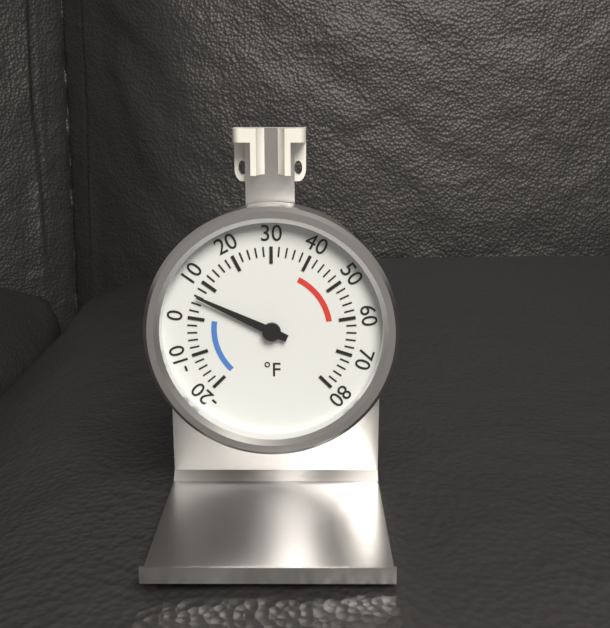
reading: 6 °F
